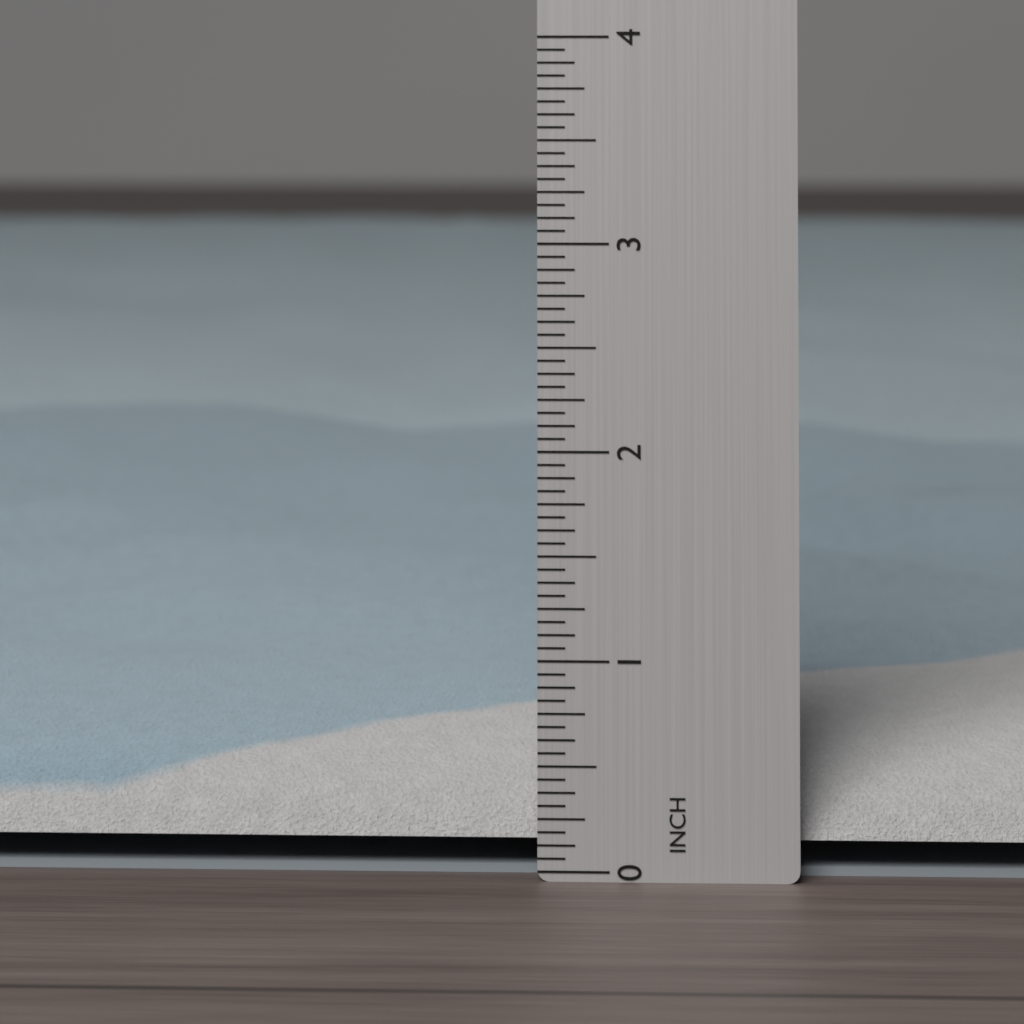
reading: 0.8750 in
